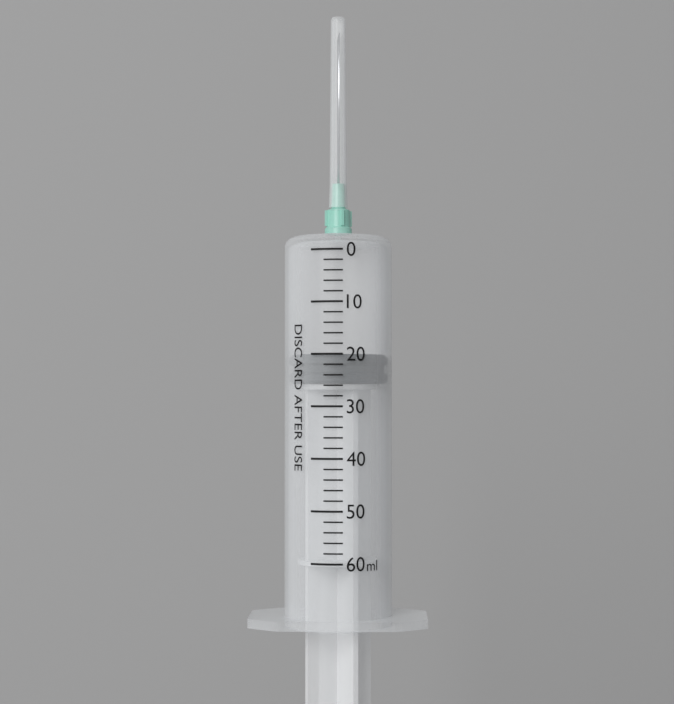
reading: 20 ml
